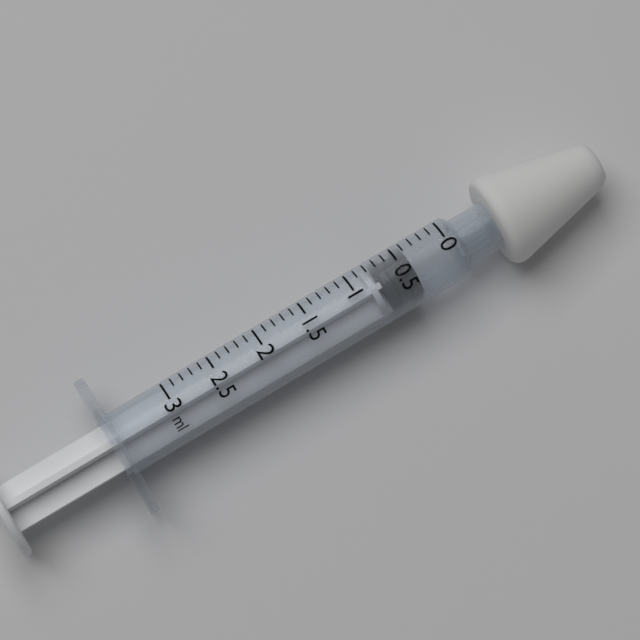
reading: 0.4 ml
